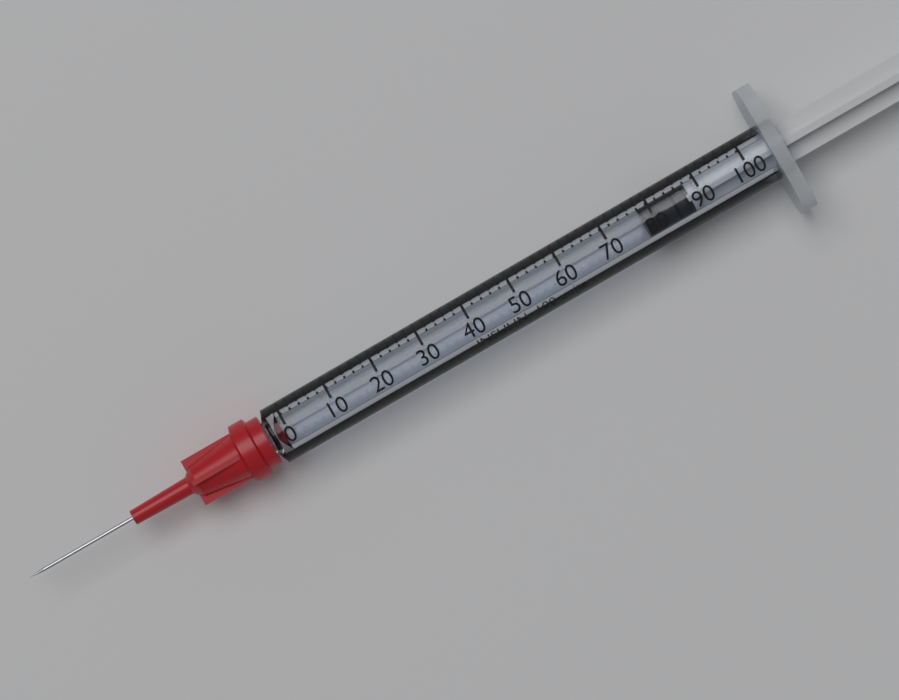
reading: 78 units
